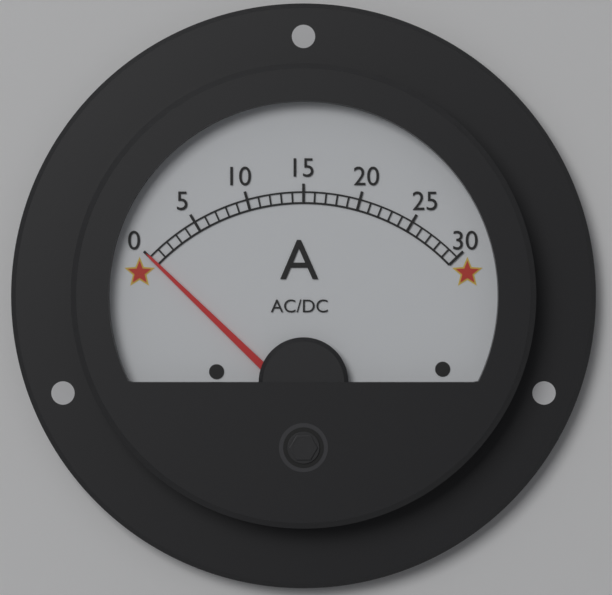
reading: 0 A
